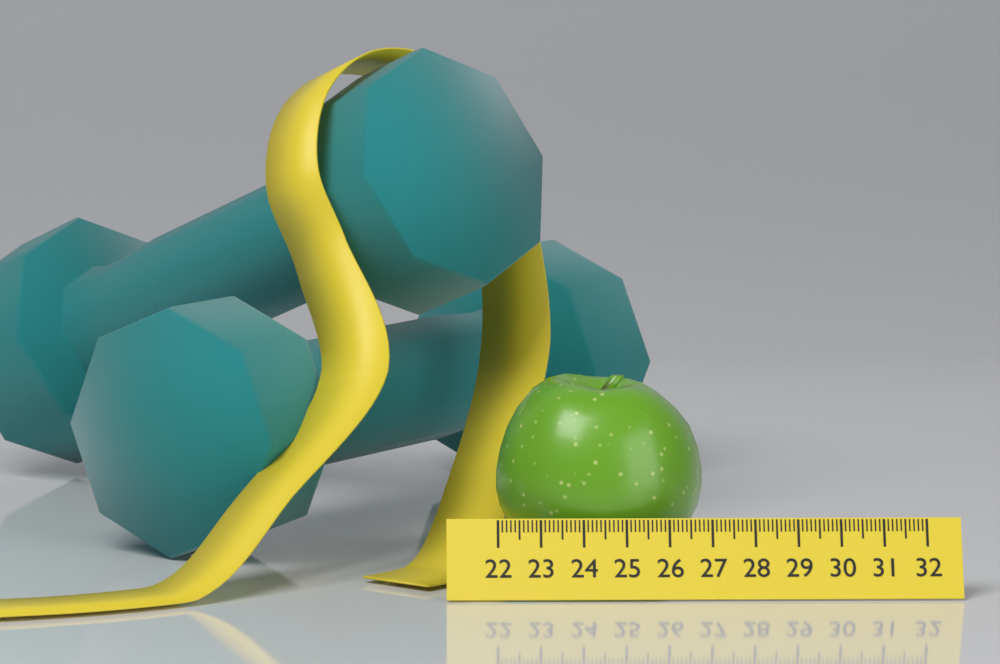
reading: 26.9 (no unit)
